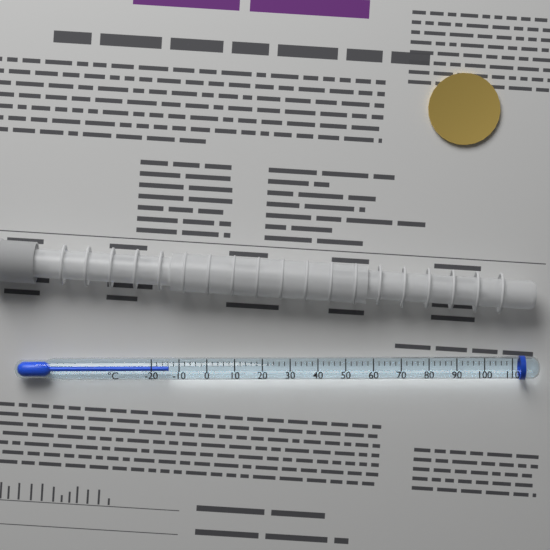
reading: -14 °C
